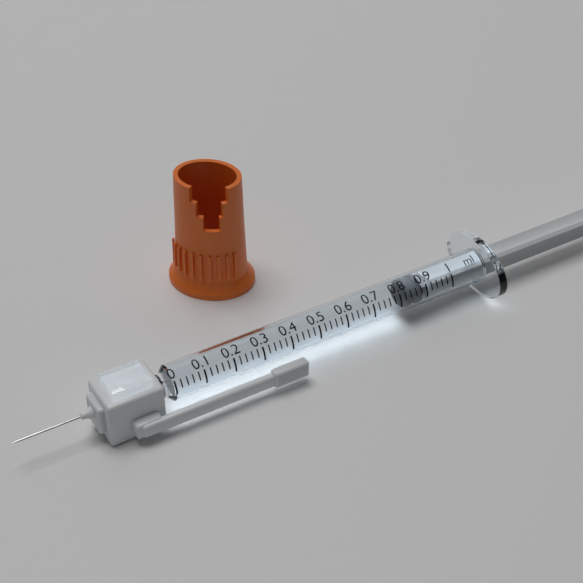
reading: 0.82 ml
